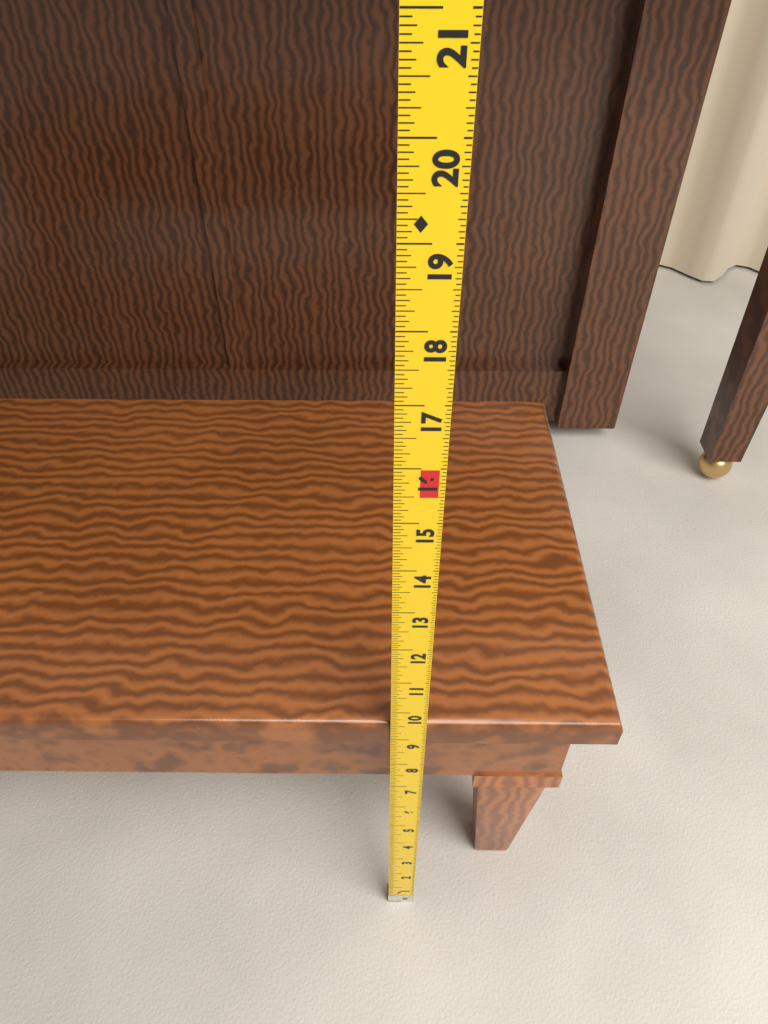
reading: 9.5000 in
